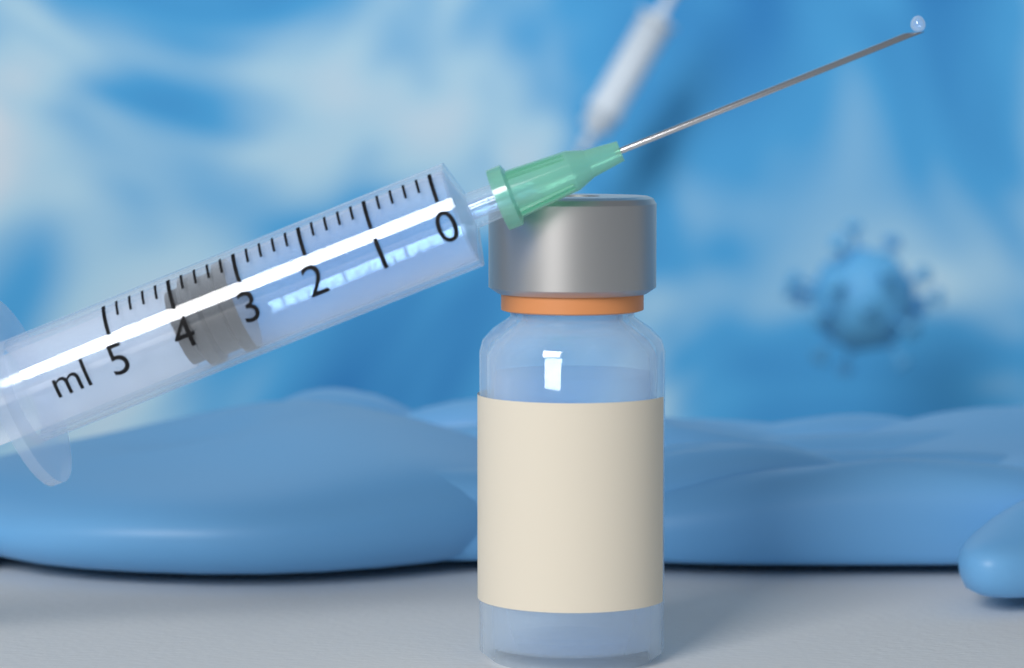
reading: 3.2 ml
